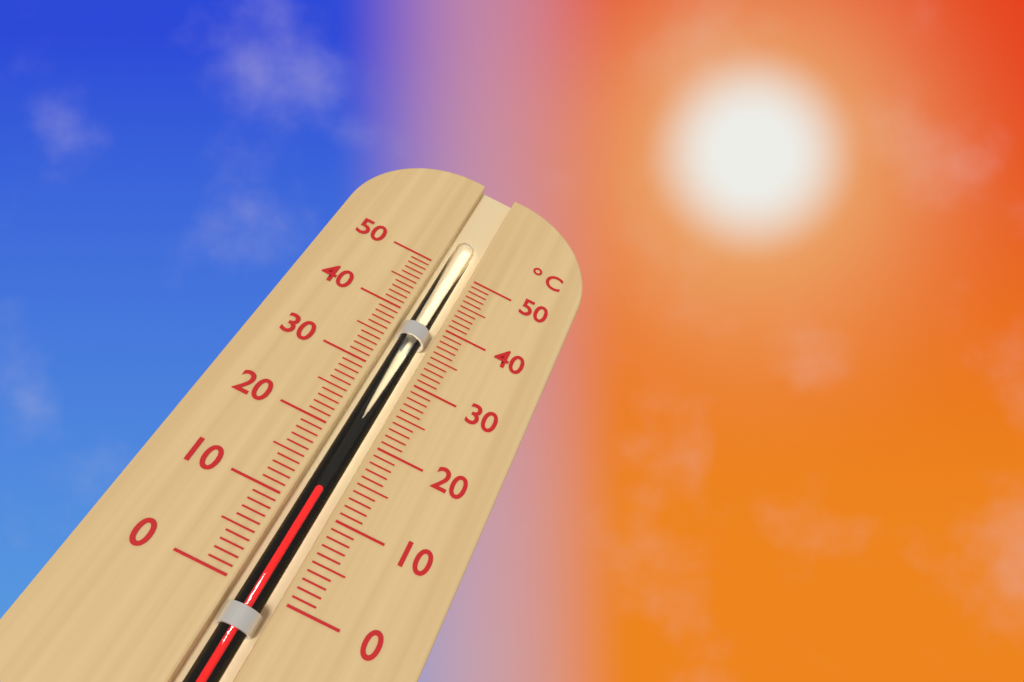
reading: 13 °C
